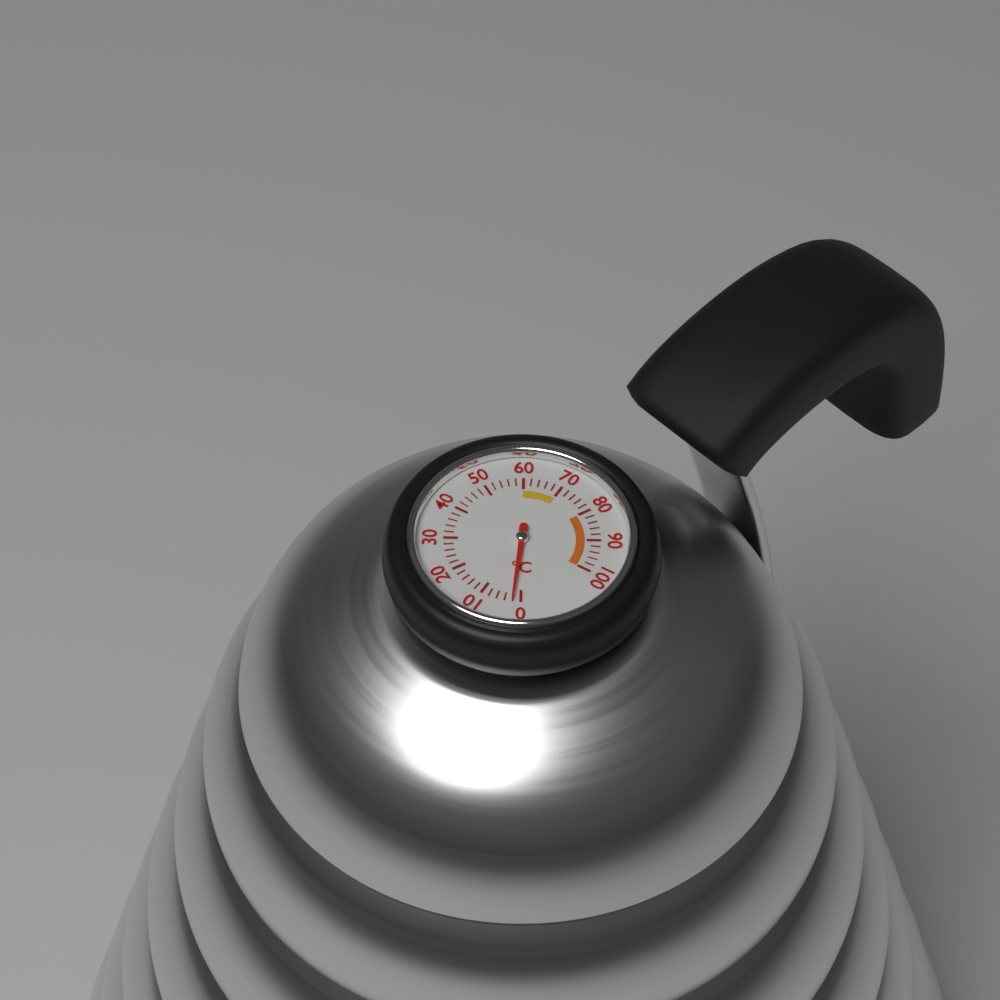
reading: 2 °C
